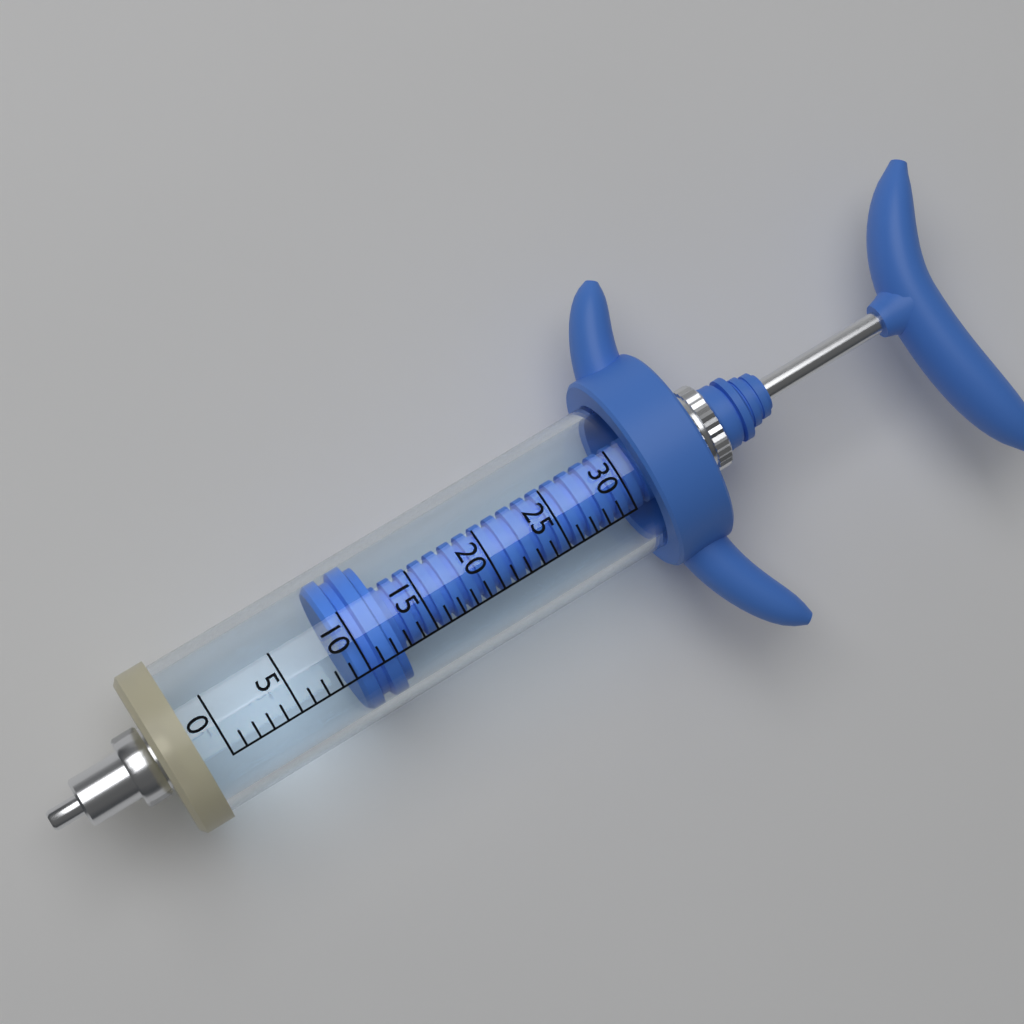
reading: 9 (no unit)
